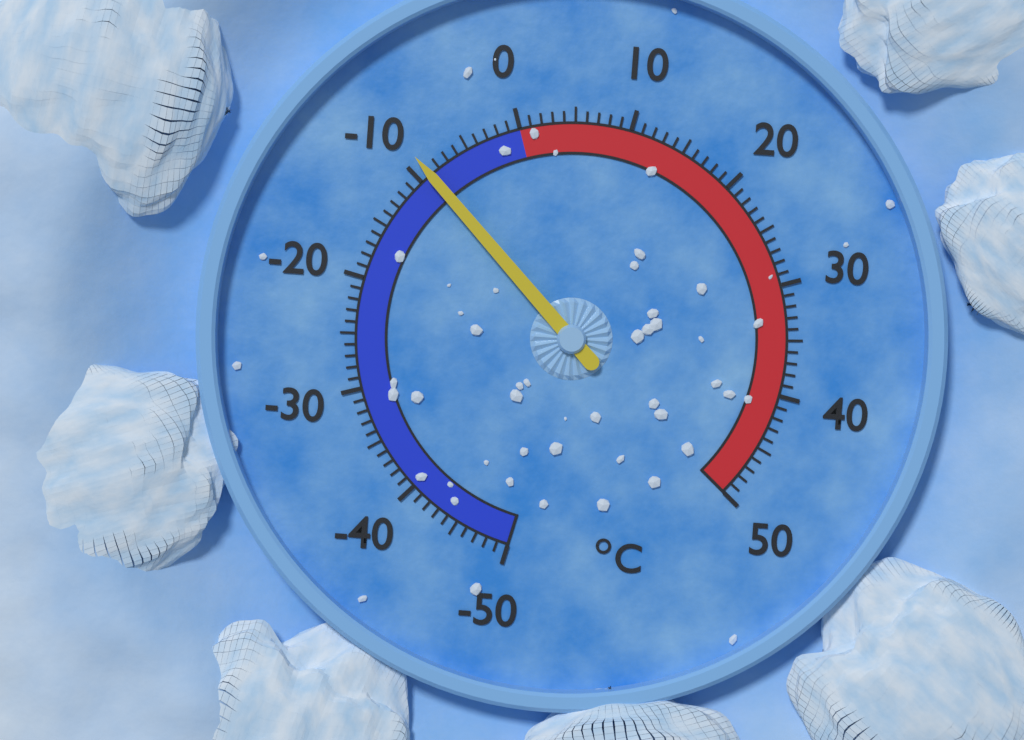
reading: -9 °C
